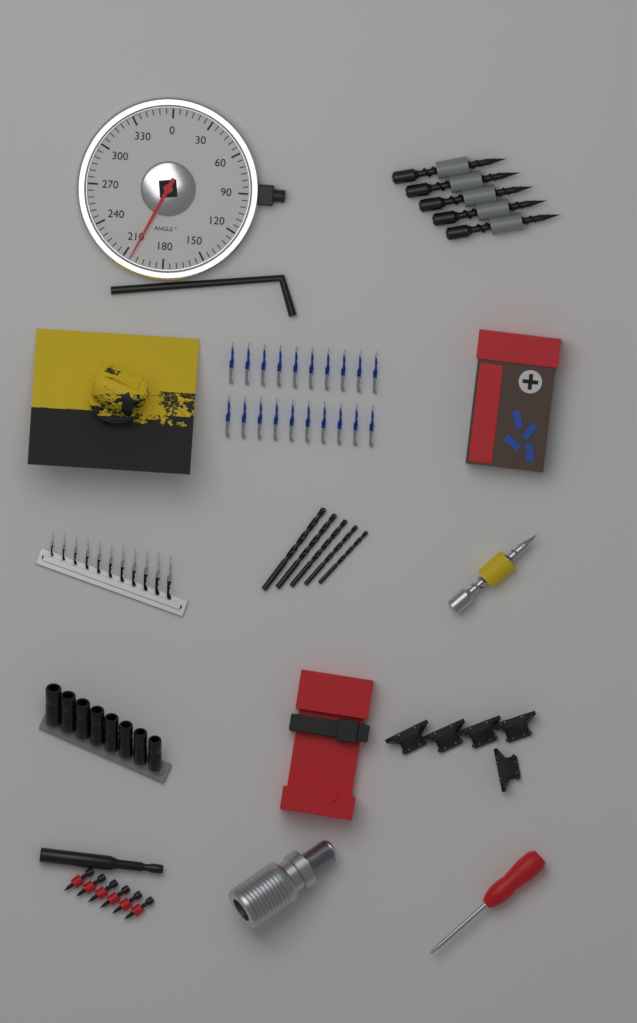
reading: 205 °
